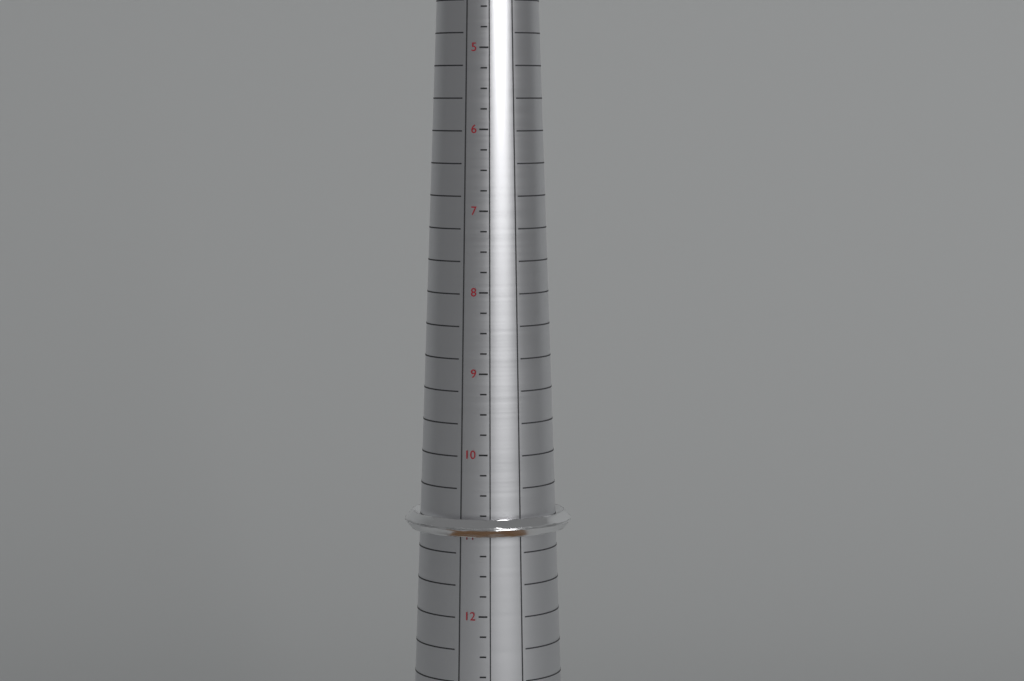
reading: 11.00 (no unit)
